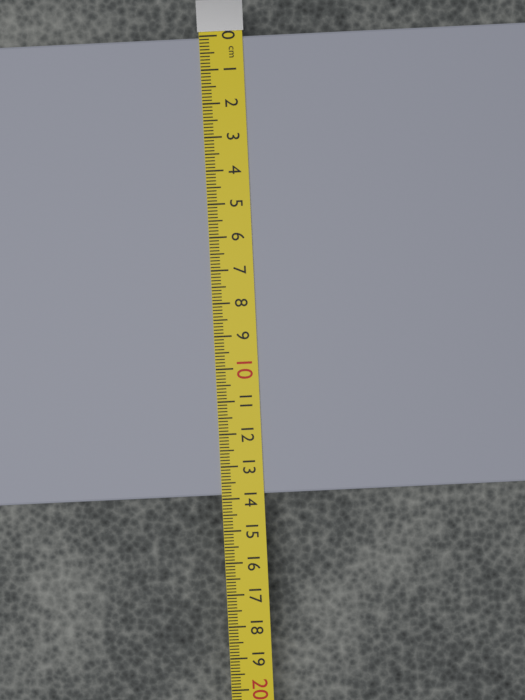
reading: 13.9 cm
